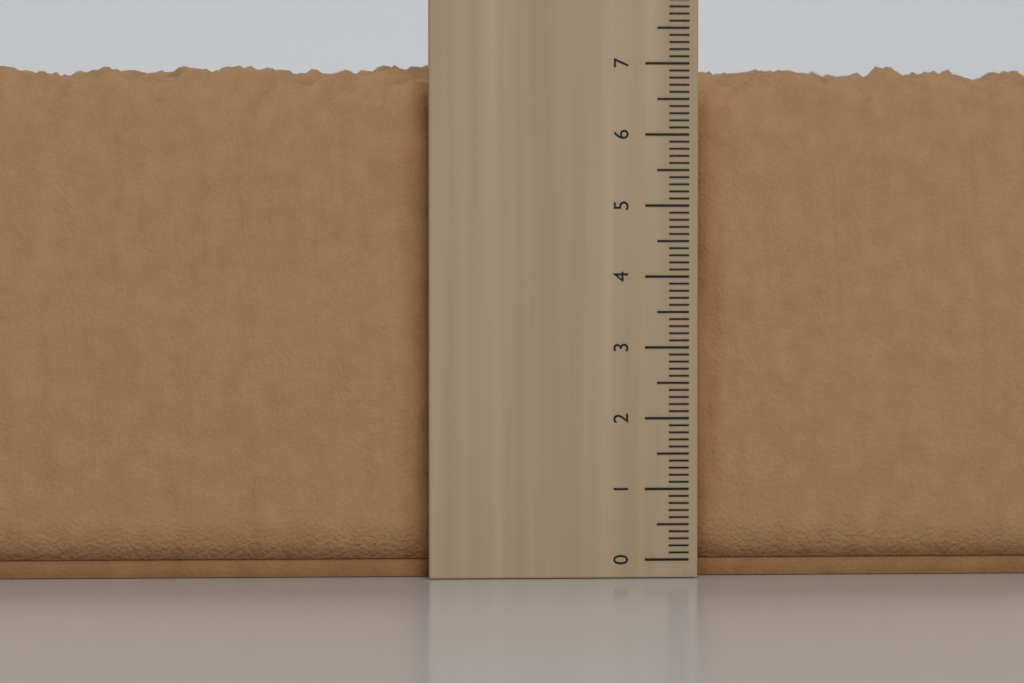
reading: 7.1 cm
